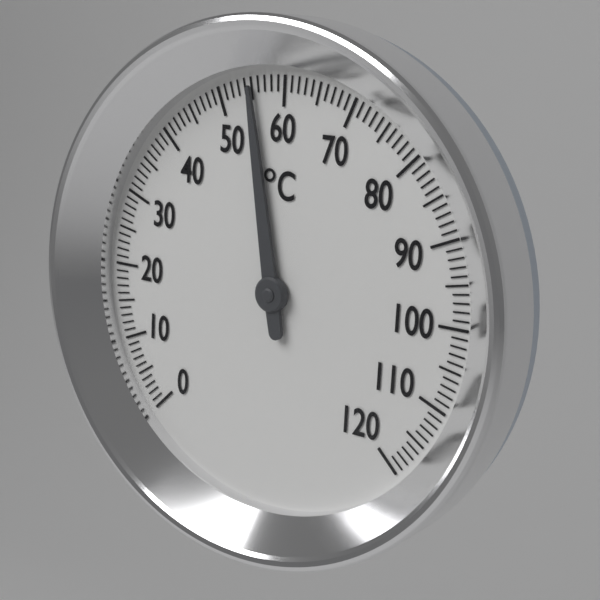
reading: 55 °C
